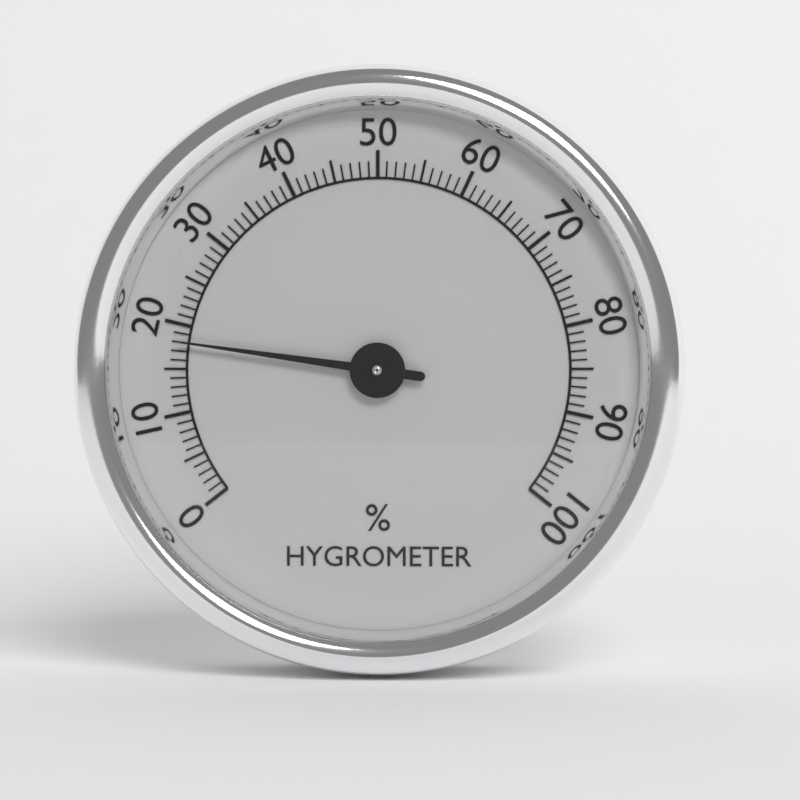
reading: 18 %
